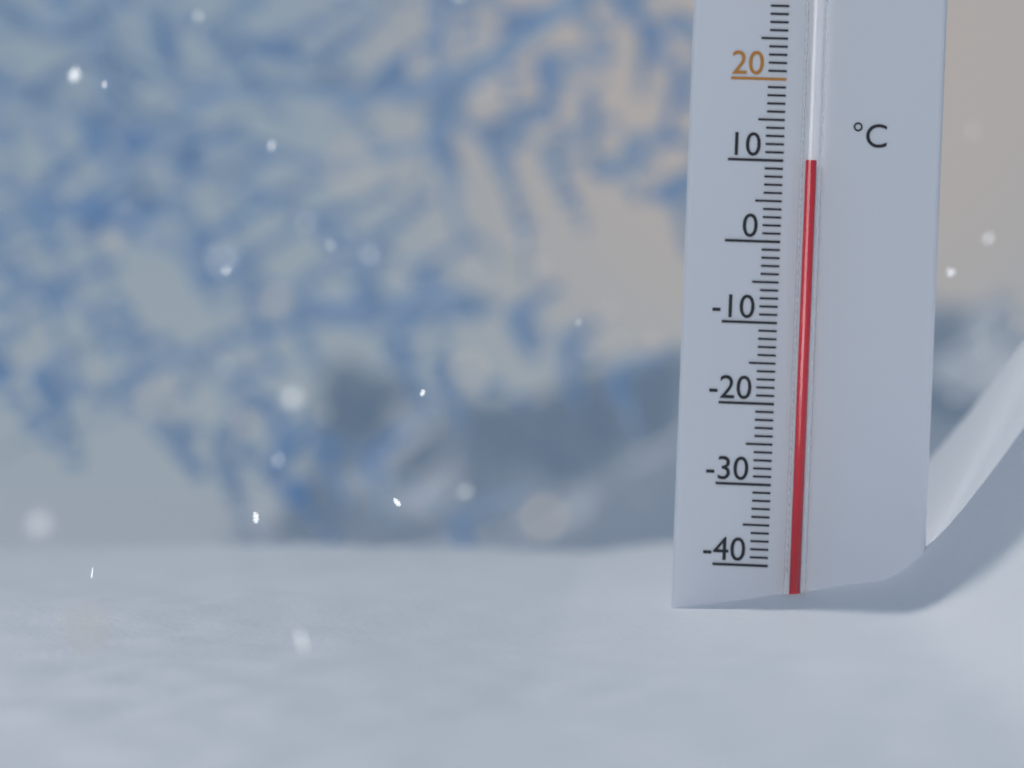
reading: 10 °C
